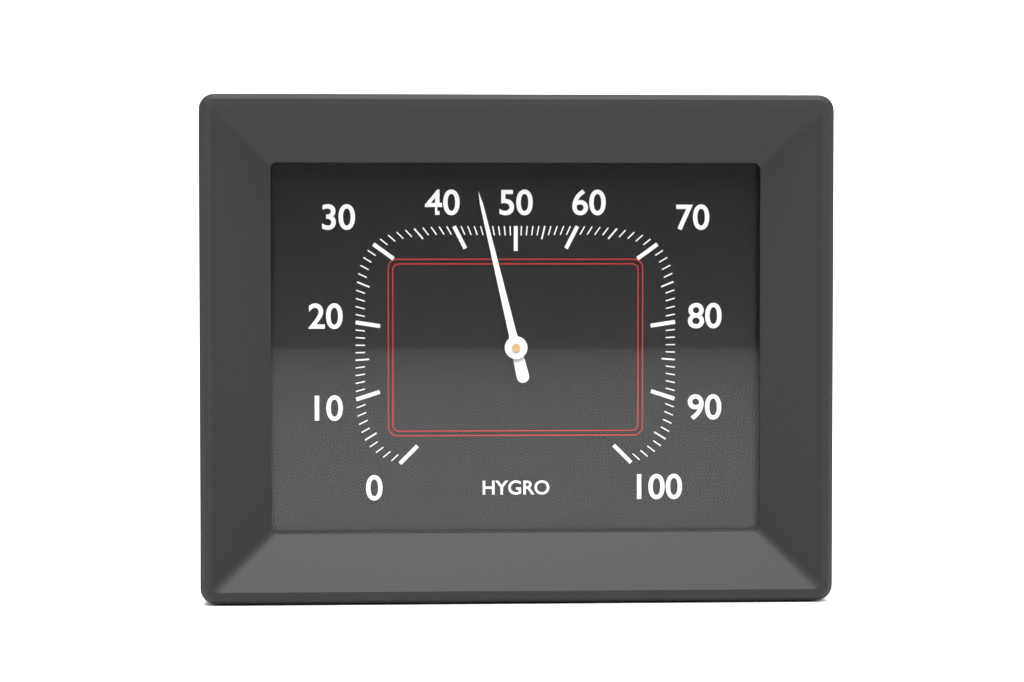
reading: 45 %
